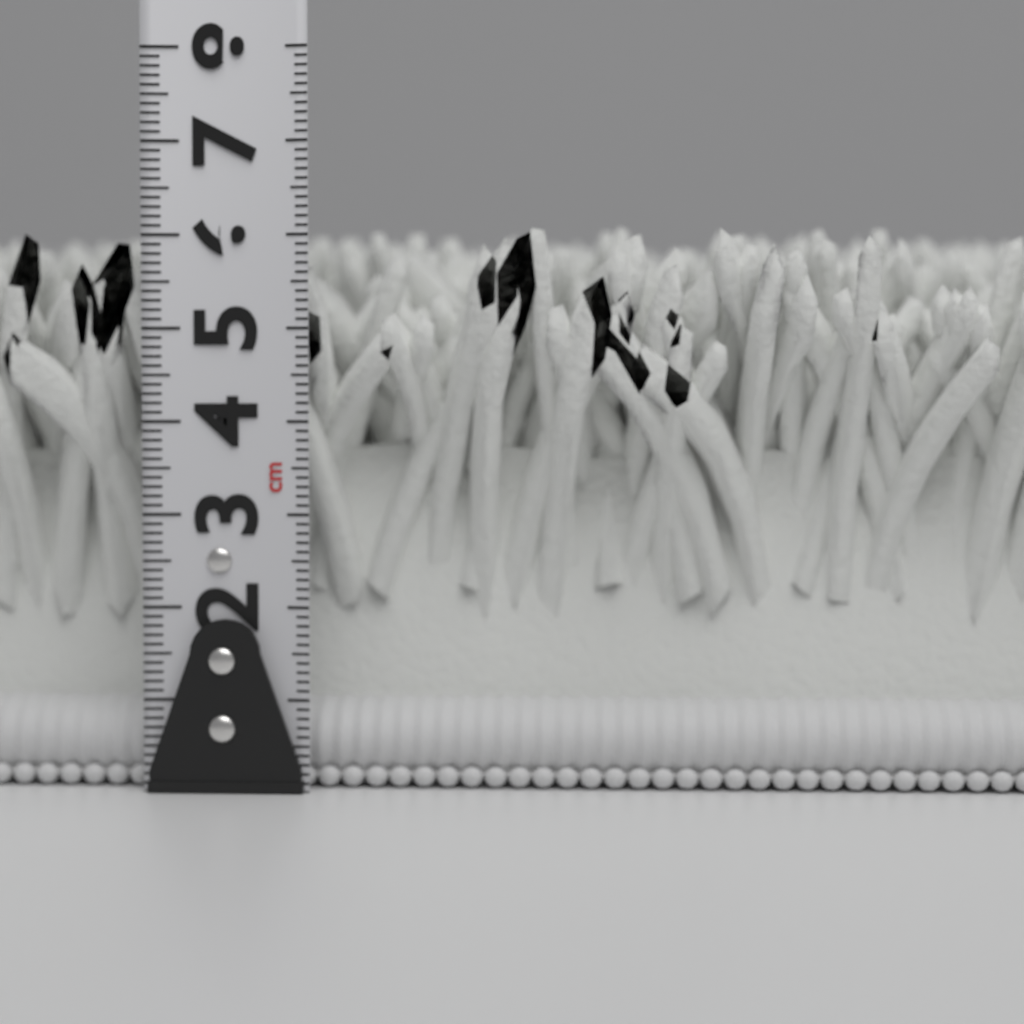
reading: 6.2 cm
